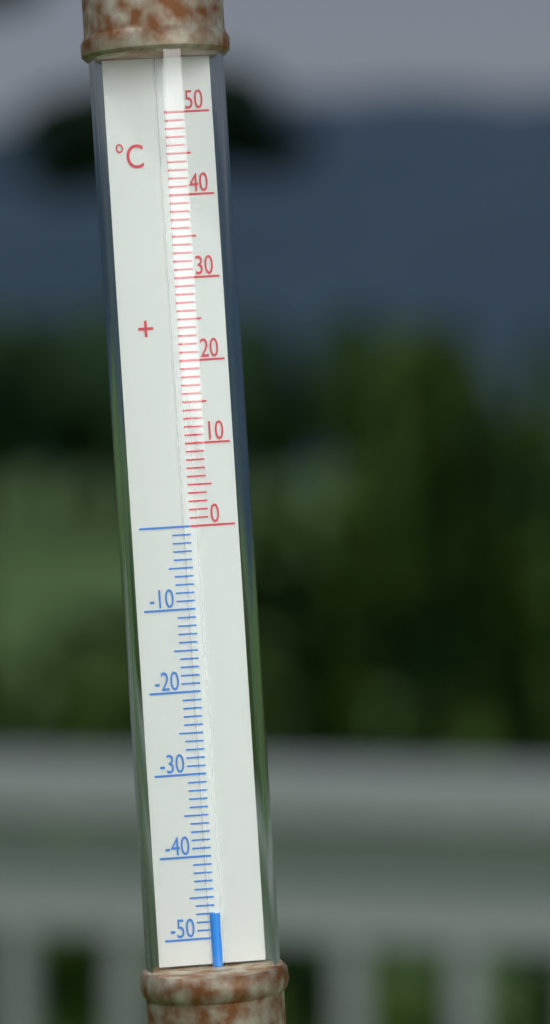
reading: -47 °C
